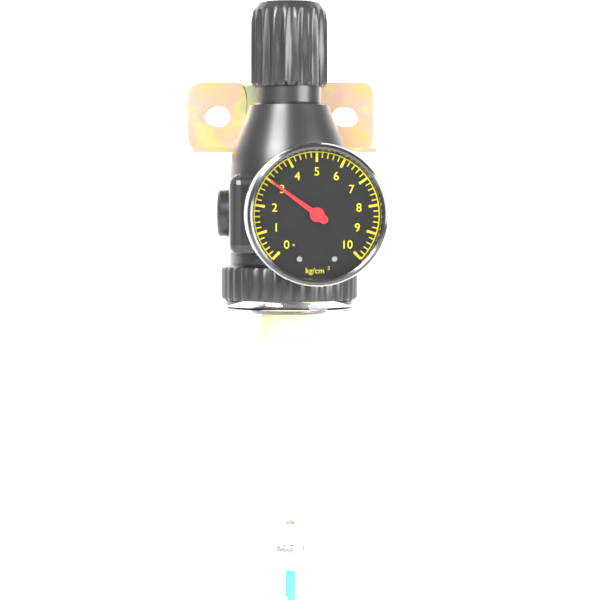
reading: 3.0 kg/cm²
